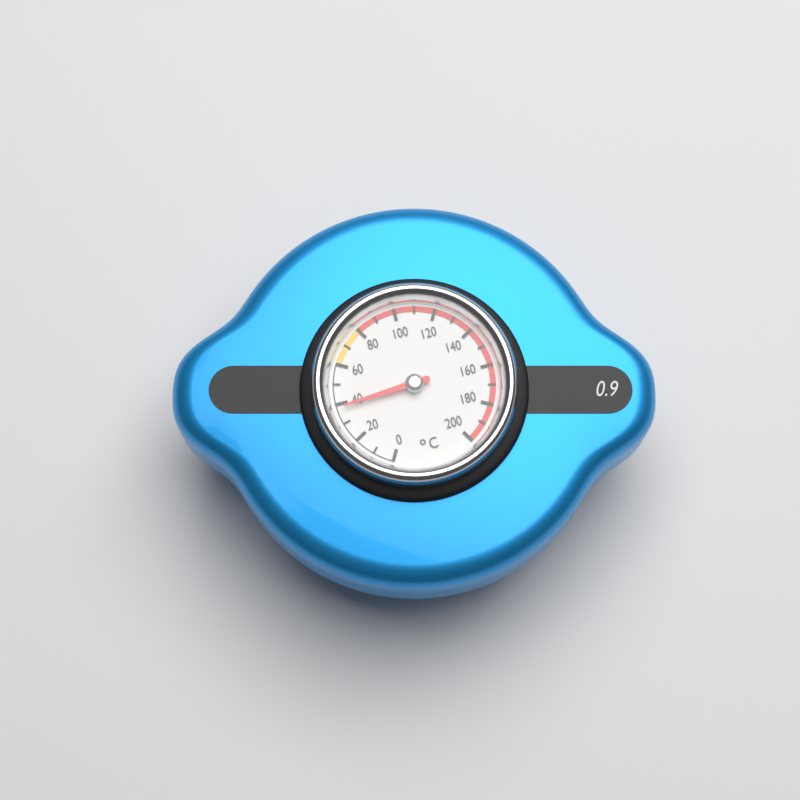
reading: 38 °C
